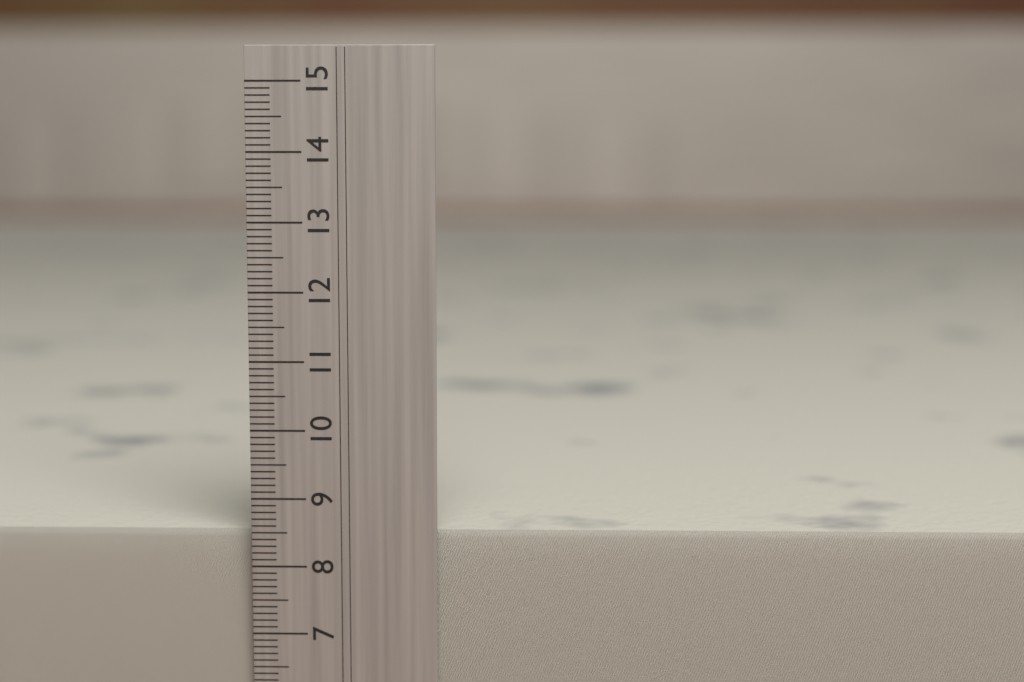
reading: 8.5 cm
